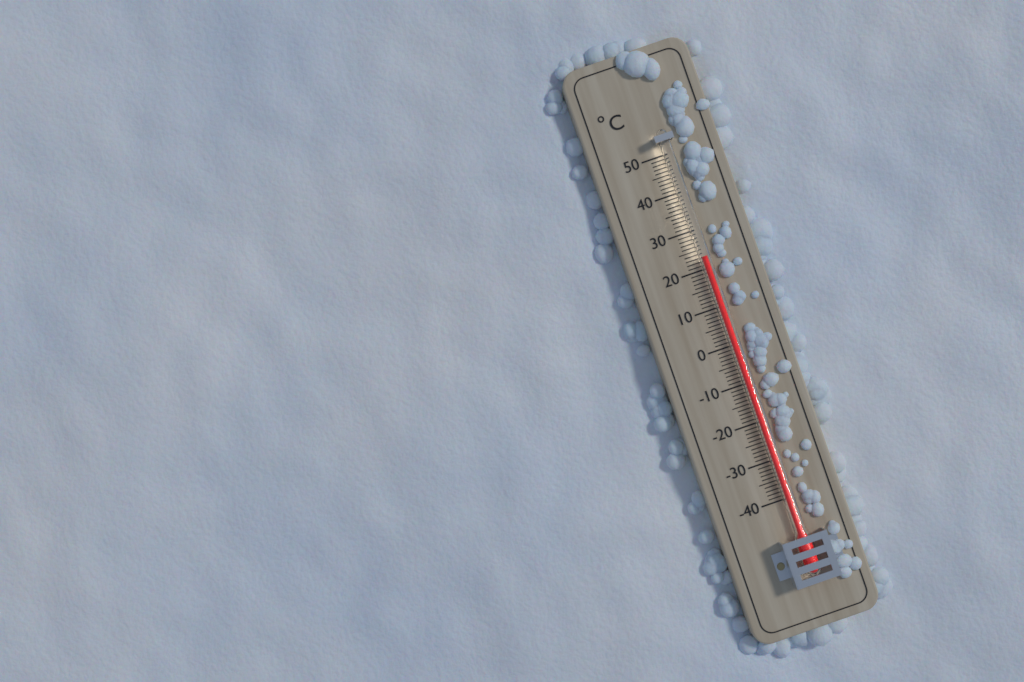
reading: 23 °C
